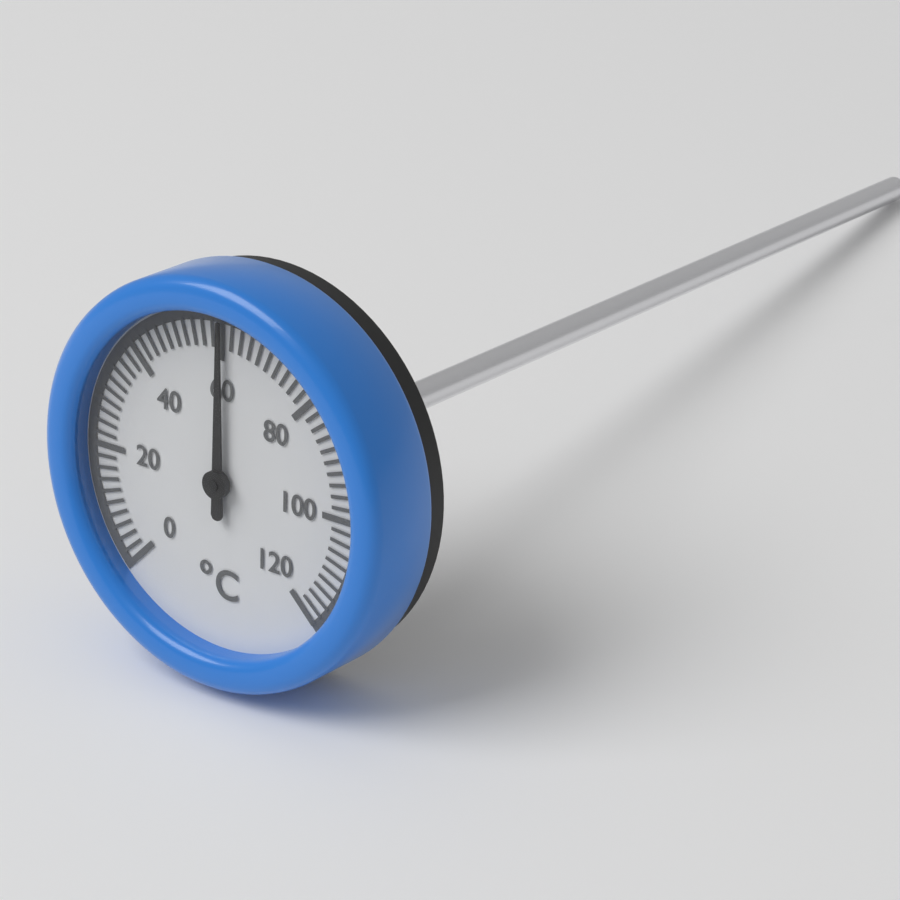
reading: 60 °C
